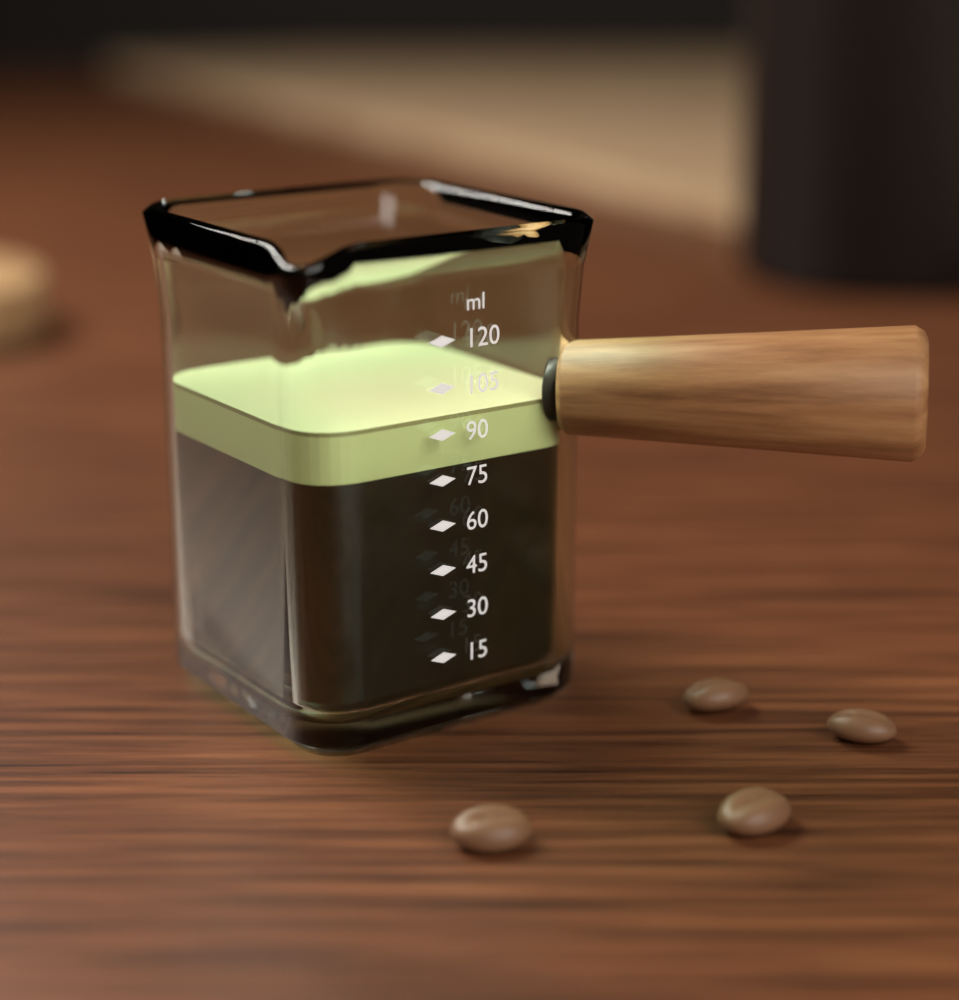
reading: 95 ml
